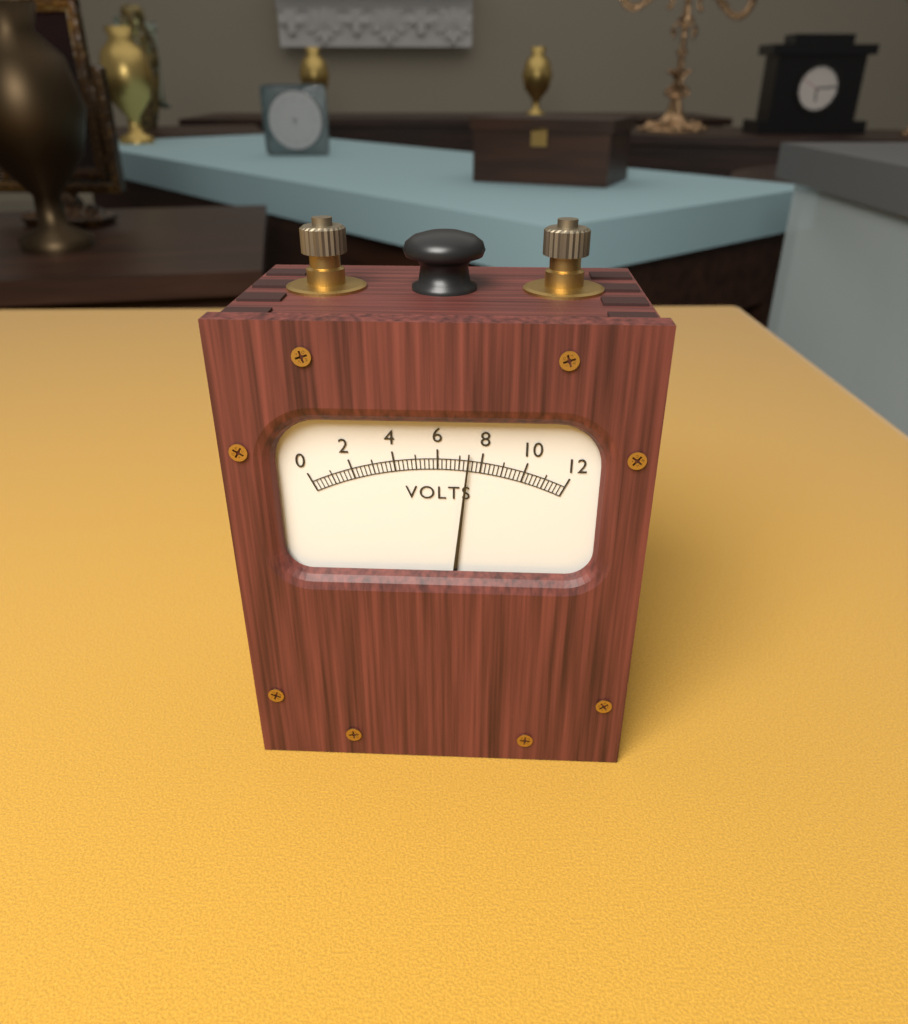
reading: 7.4 V
